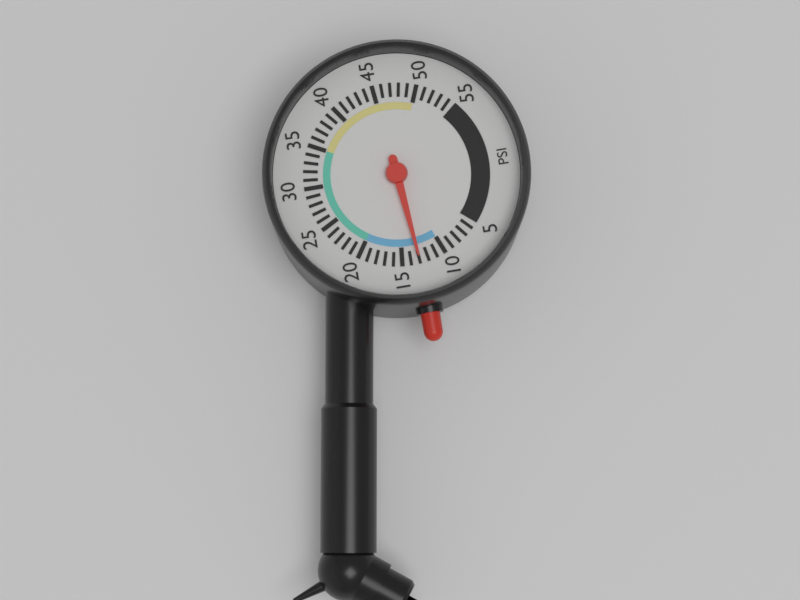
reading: 13 psi
